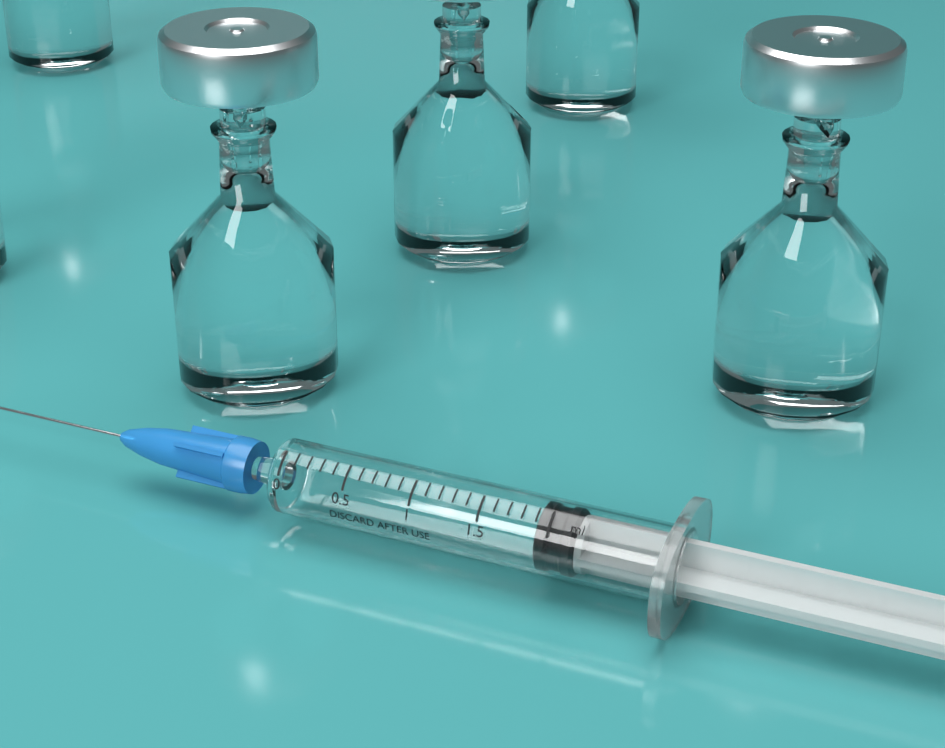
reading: 1.9 ml
